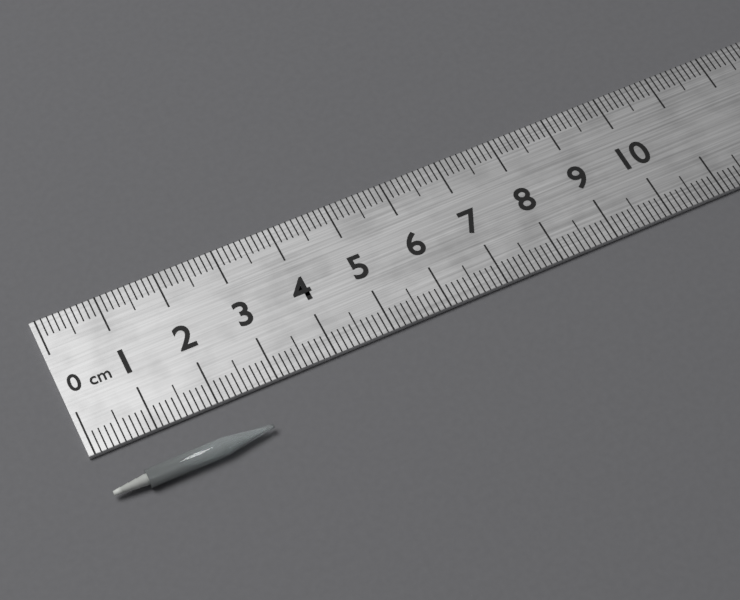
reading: 2.6 cm
